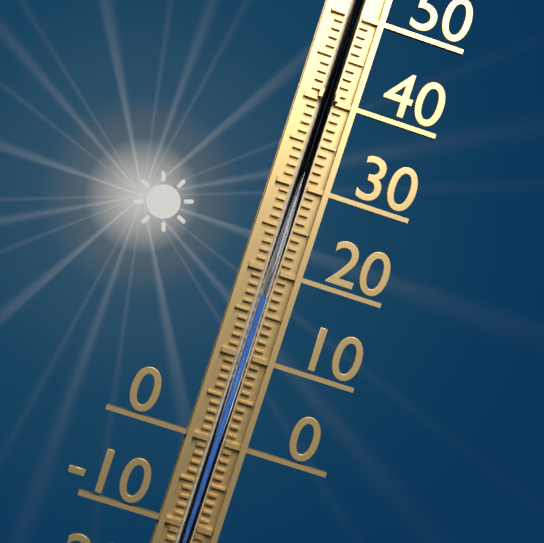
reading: 17 °C
